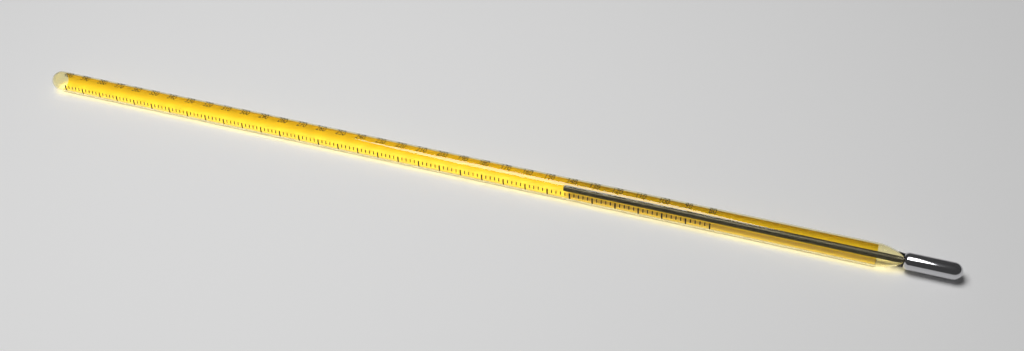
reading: 144 (no unit)
